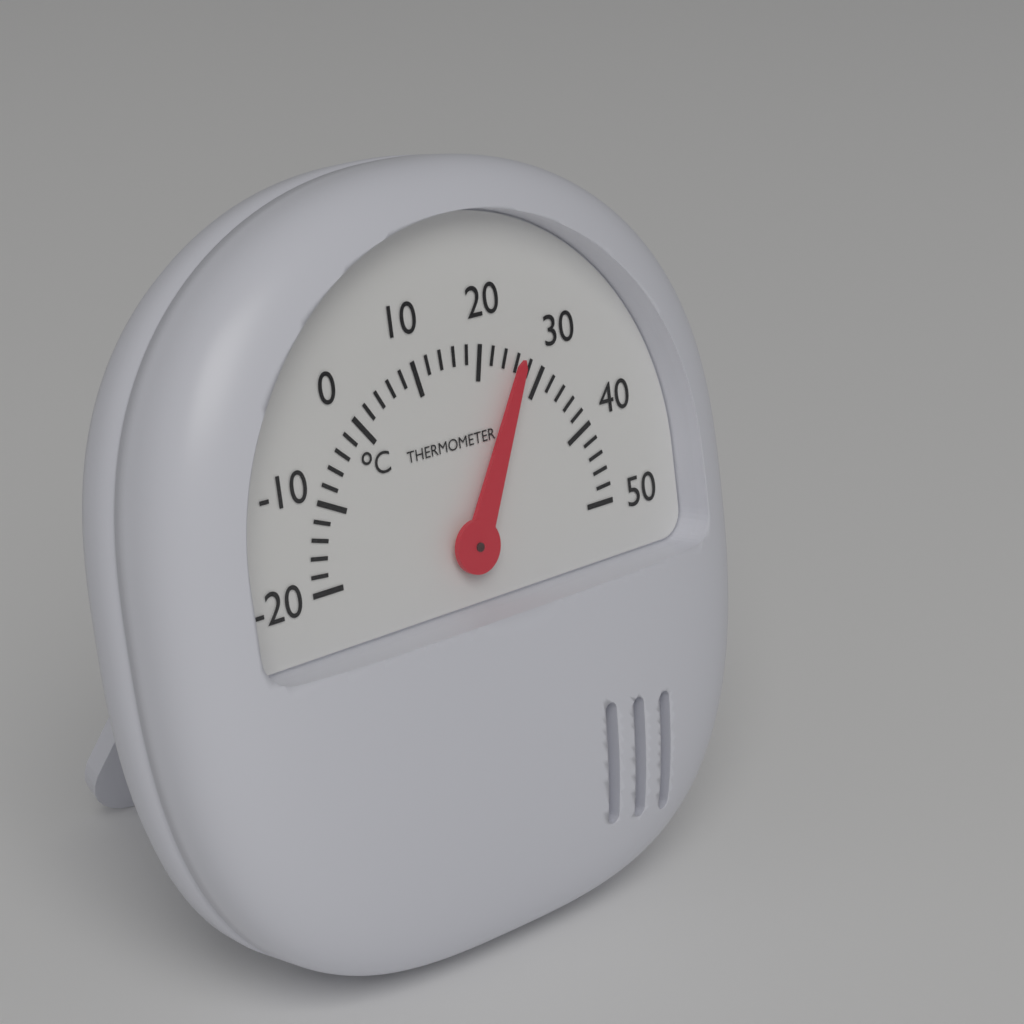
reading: 26 °C
